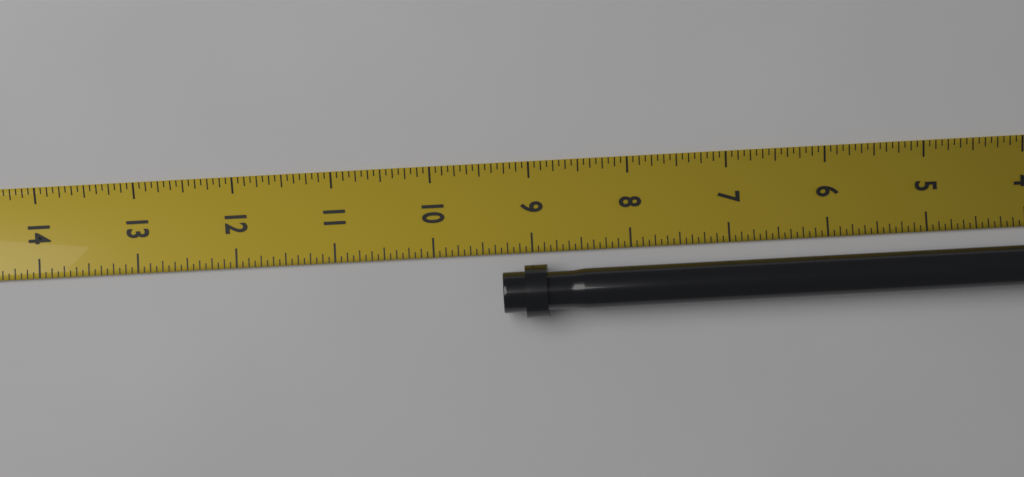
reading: 9.3125 in
